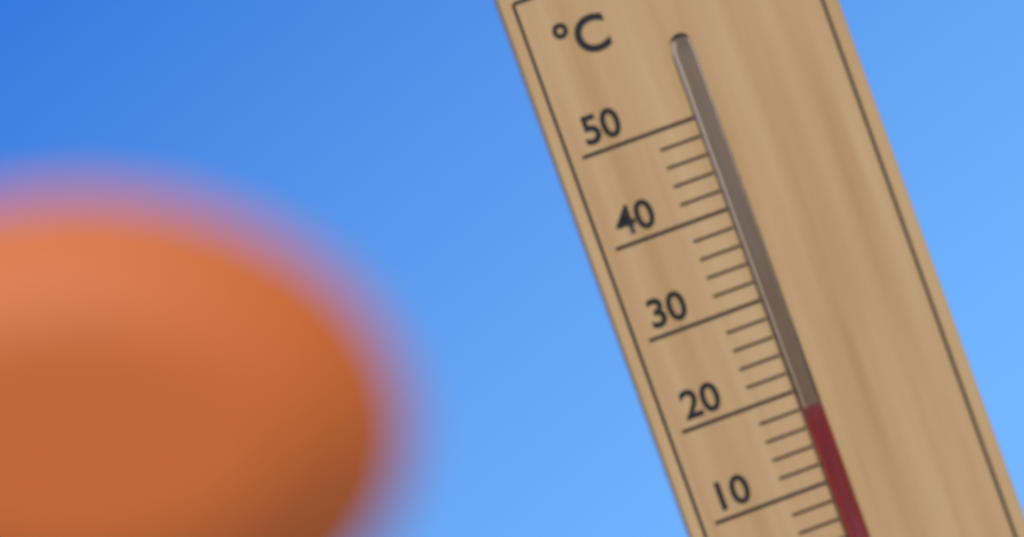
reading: 18 °C
